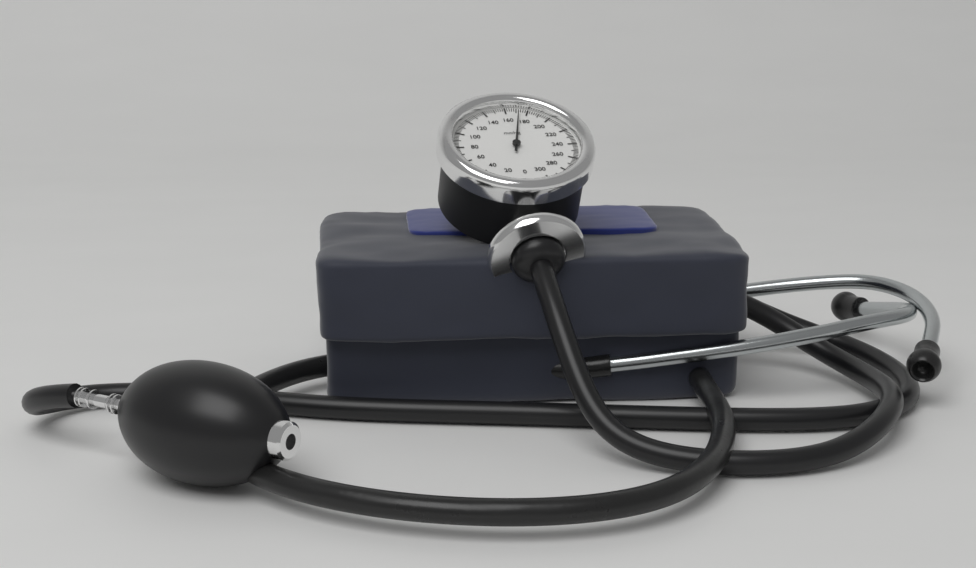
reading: 172 mmHg
